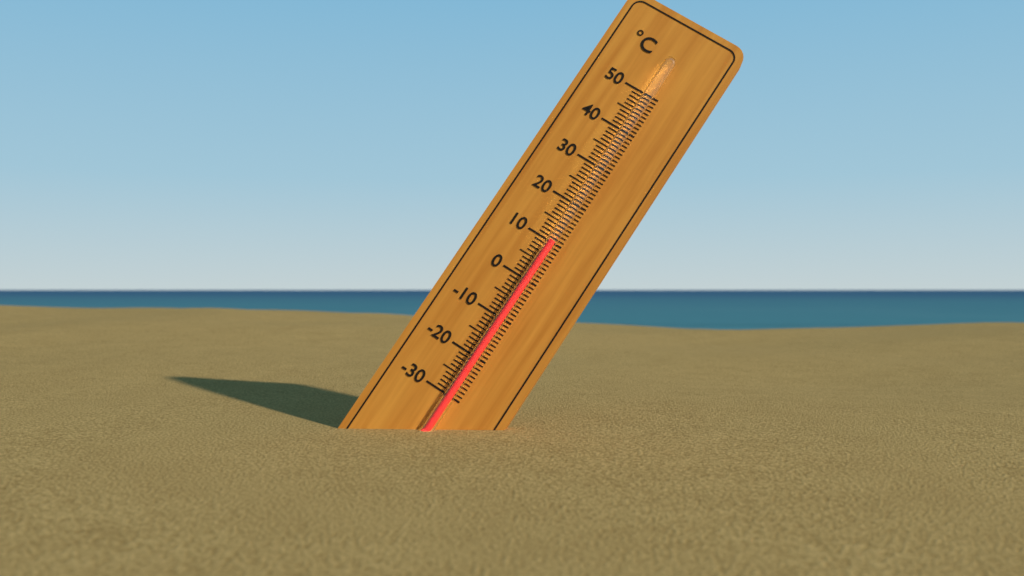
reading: 10 °C
